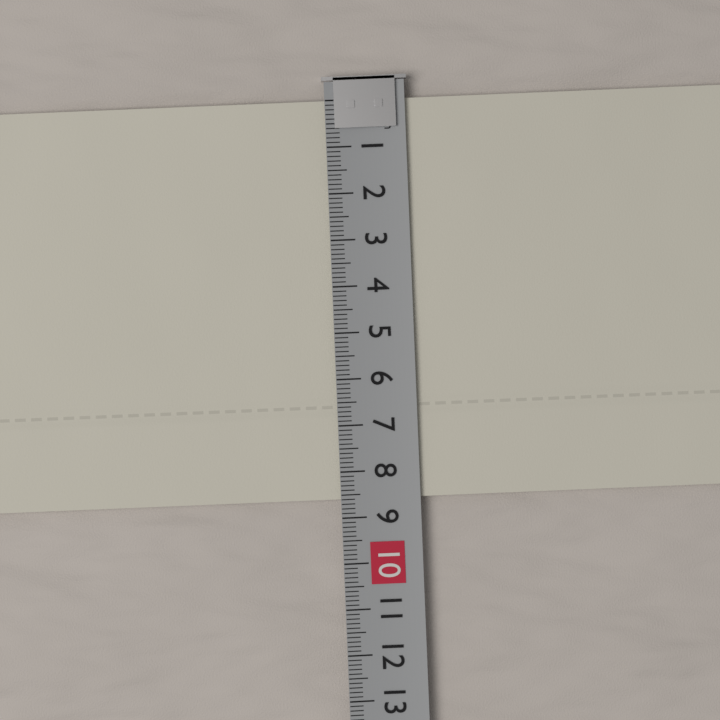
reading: 8.6 cm
